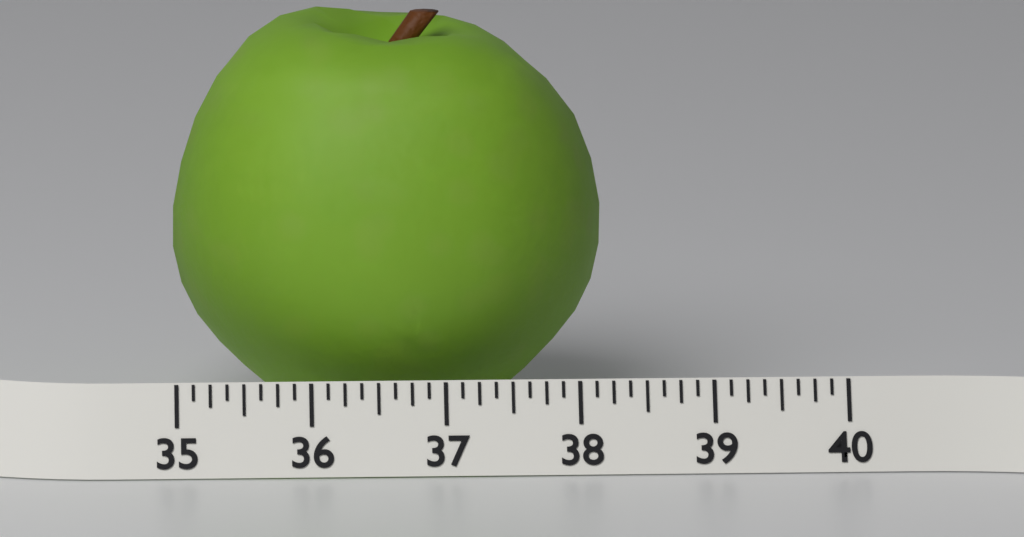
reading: 38.250 (no unit)
